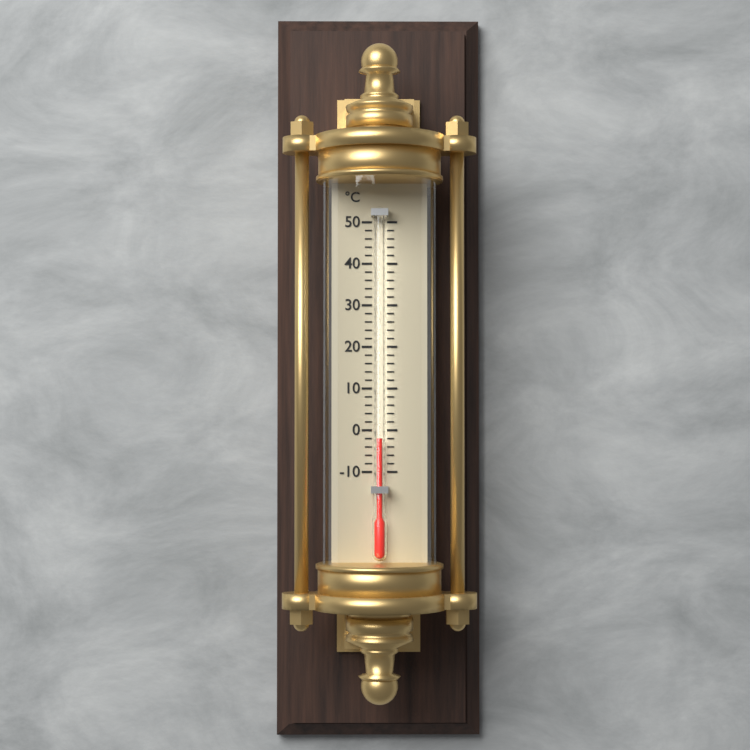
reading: -2 °C
